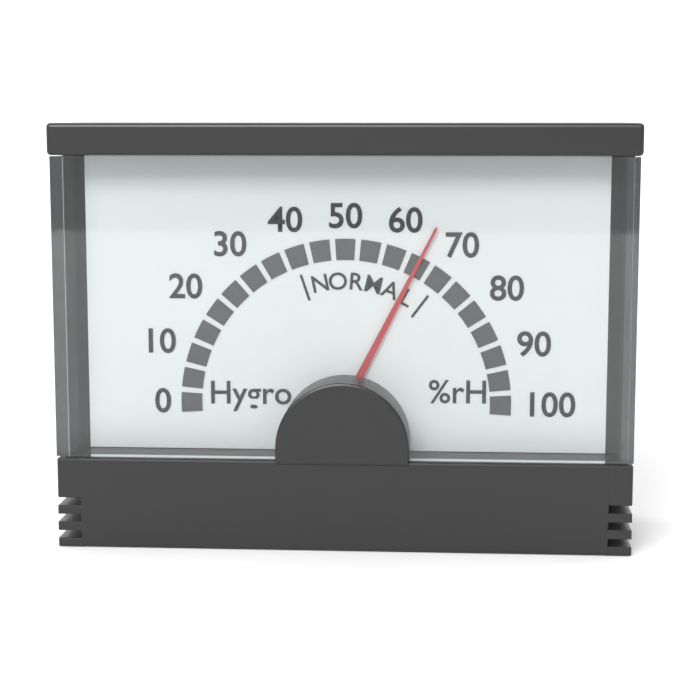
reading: 65 %rH
